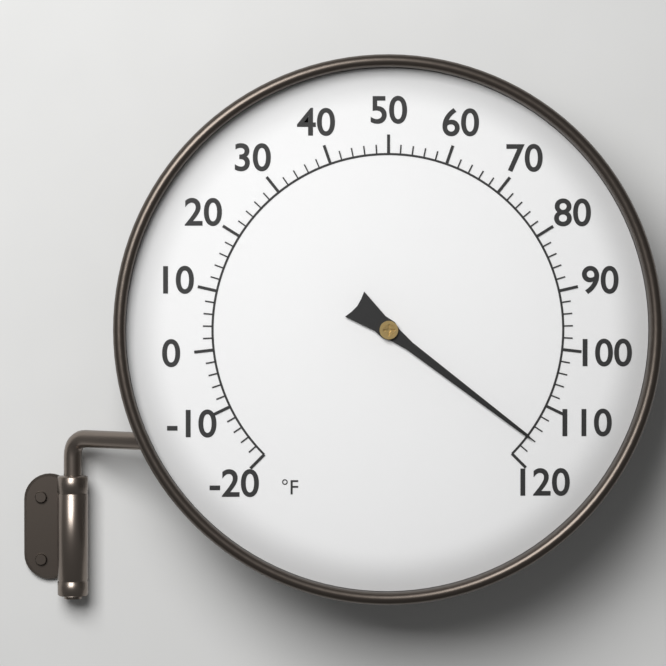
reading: 116 °F
